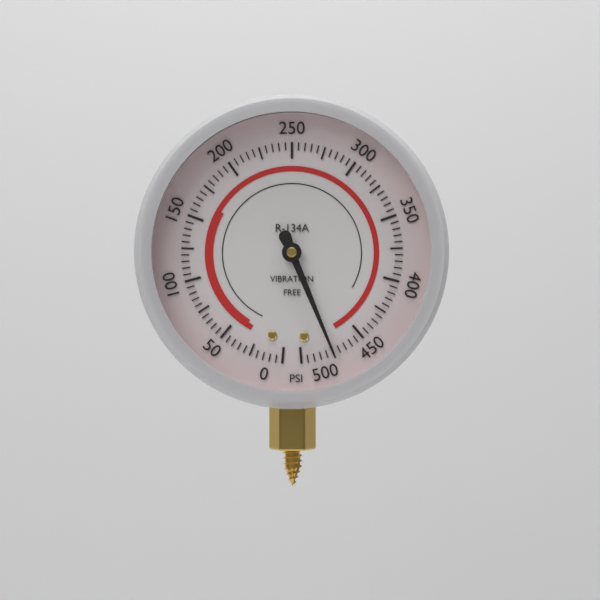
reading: 475 psi
